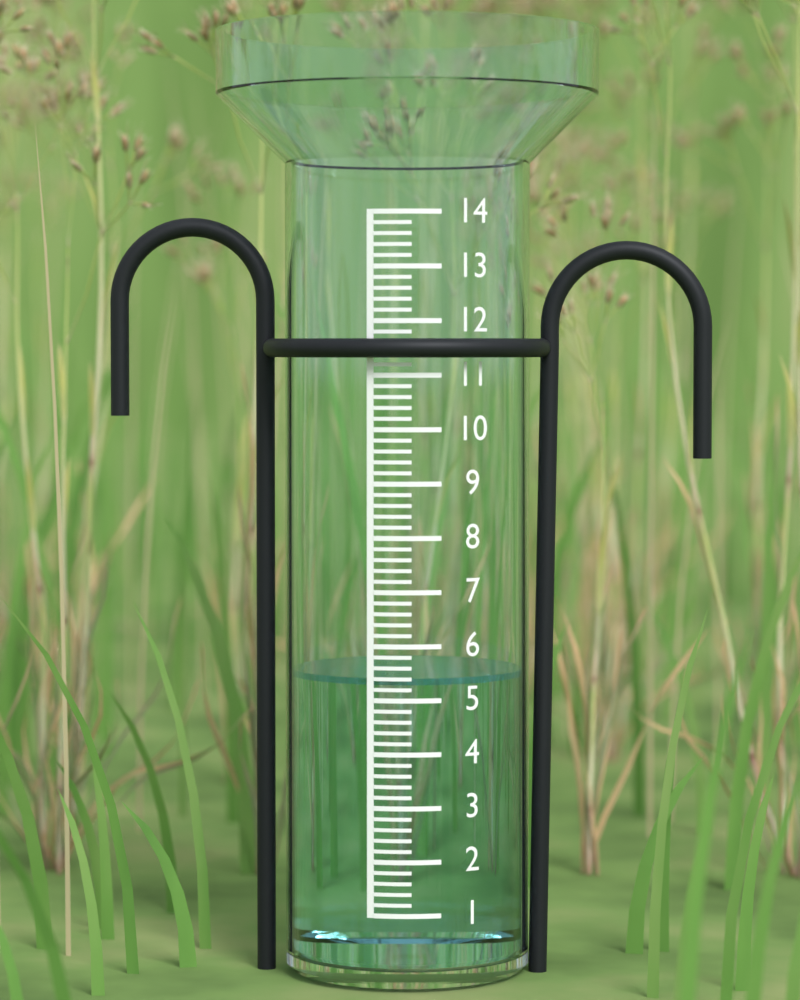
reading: 5.4 (no unit)
